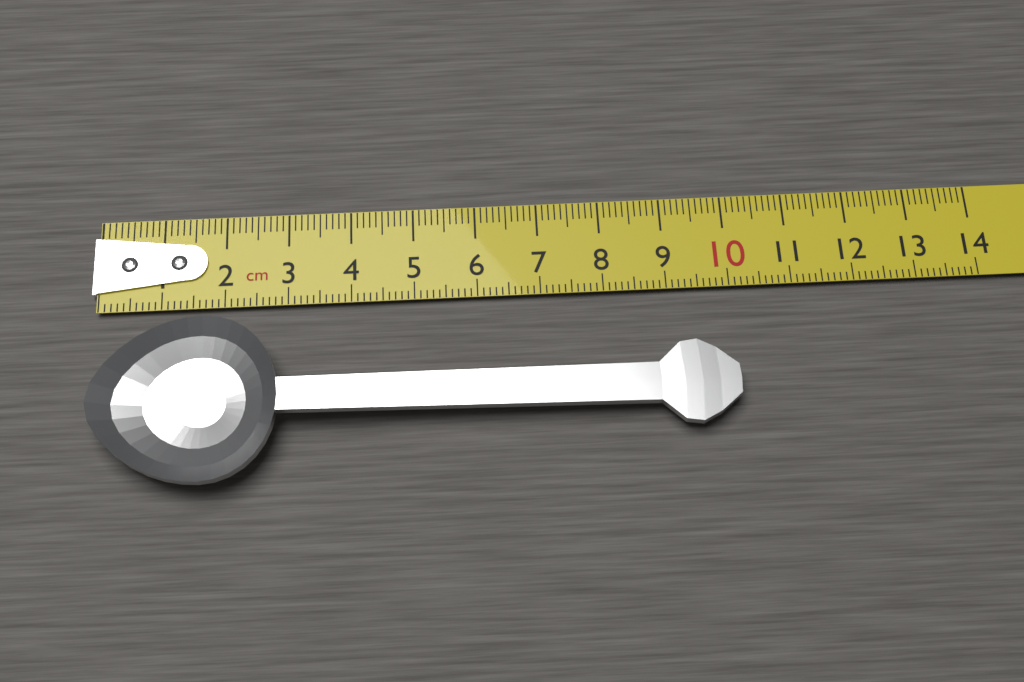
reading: 10.0 cm
